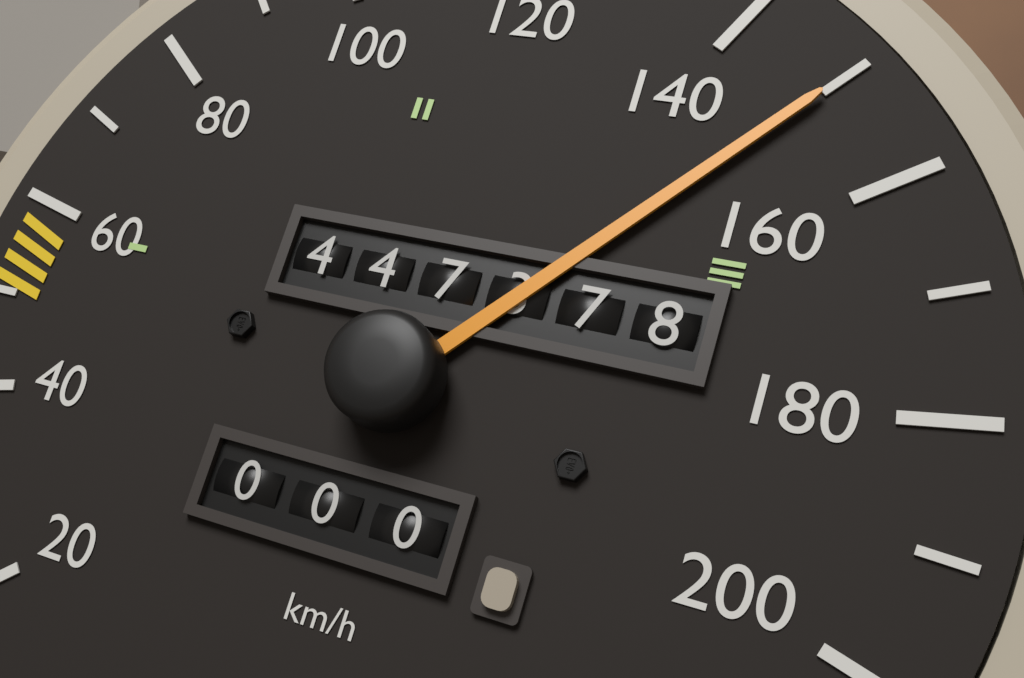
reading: 150 km/h
